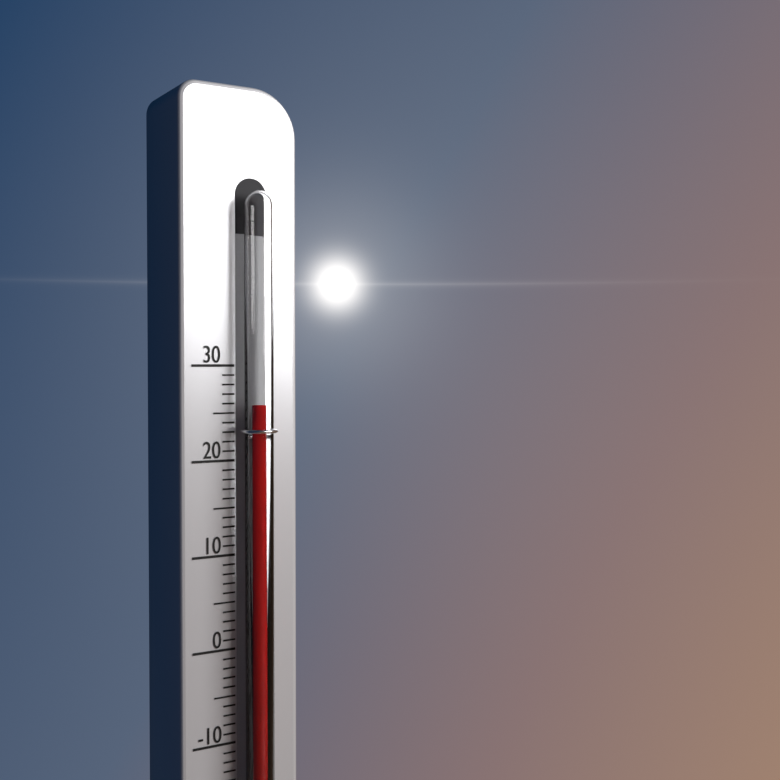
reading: 26 (no unit)
